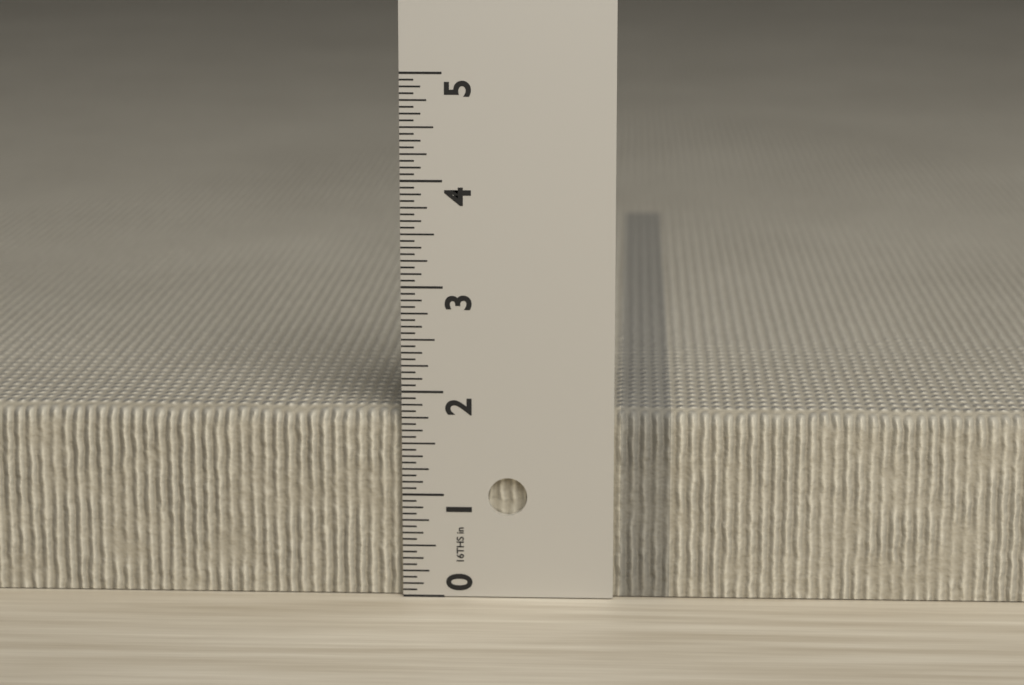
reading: 1.8125 in
